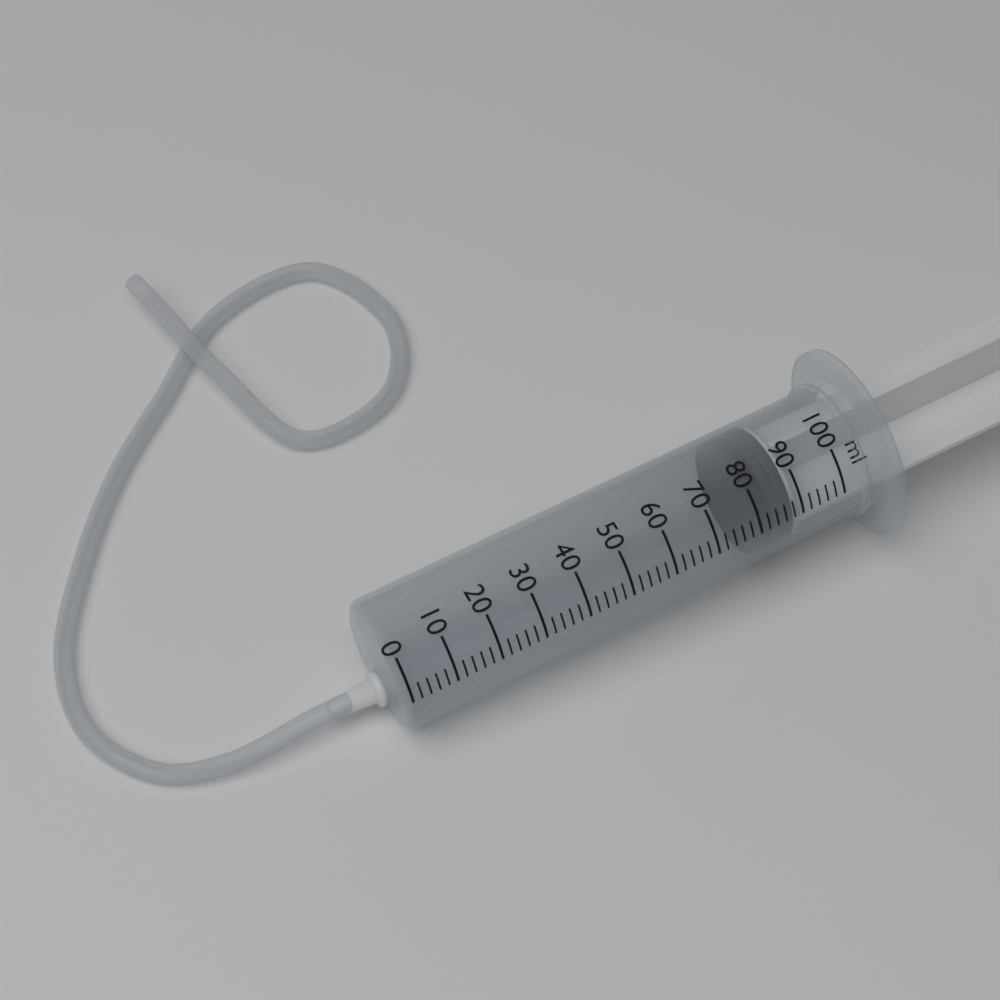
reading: 80 ml
